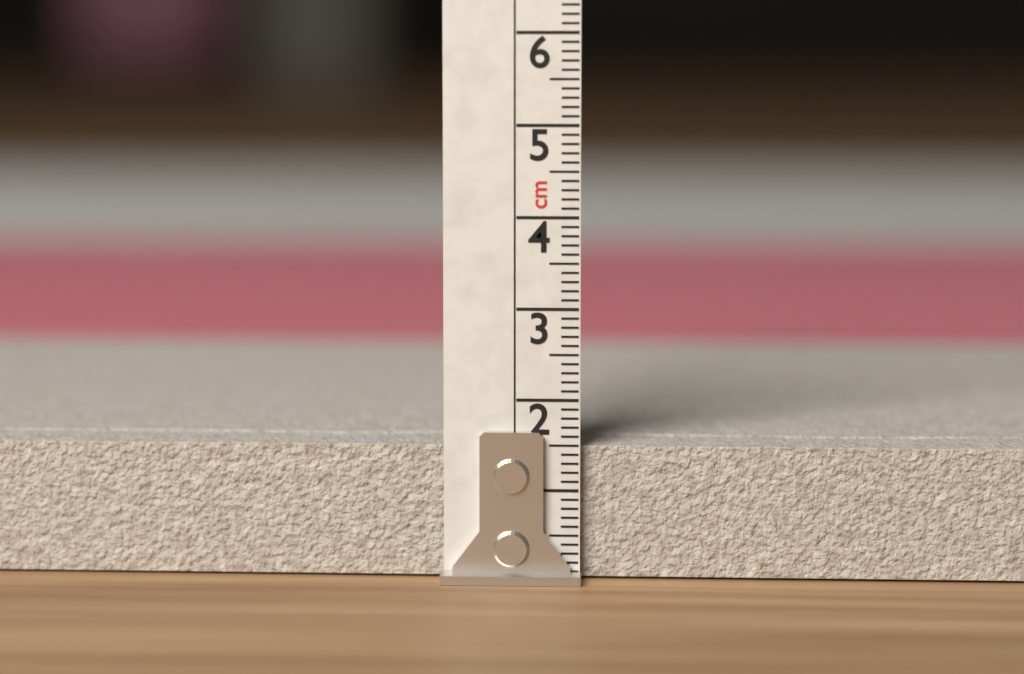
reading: 1.5 cm
